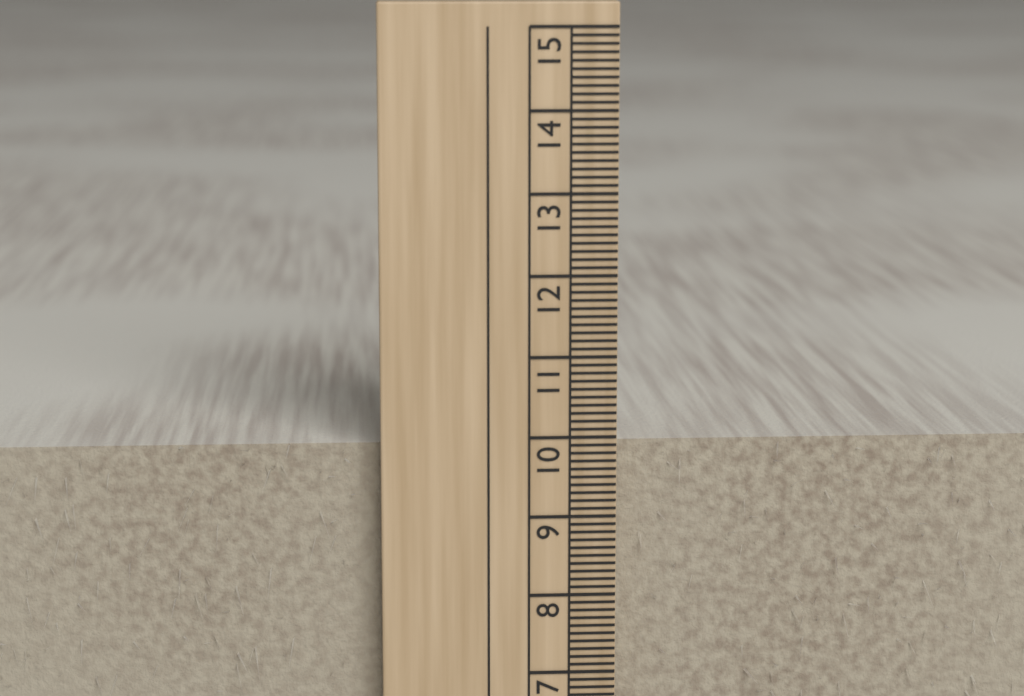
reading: 9.9 cm
